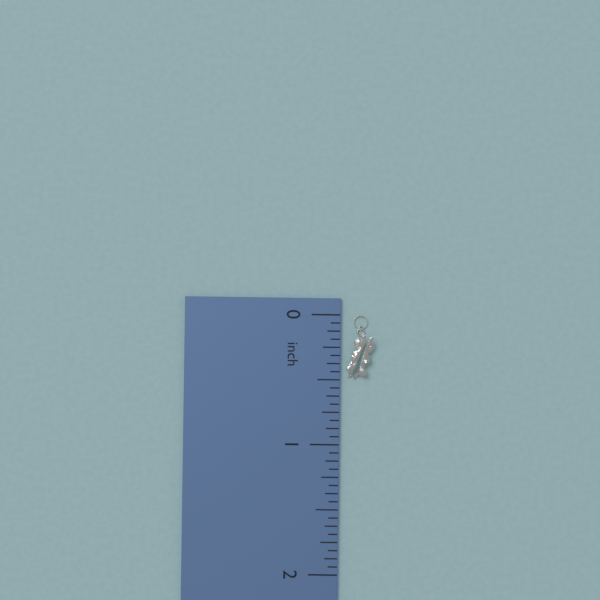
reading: 0.5000 inch
